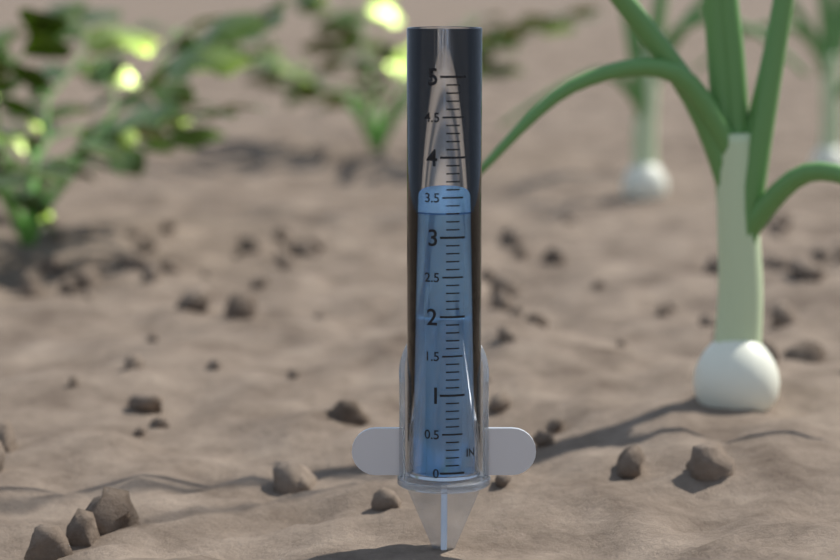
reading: 3.3 in
